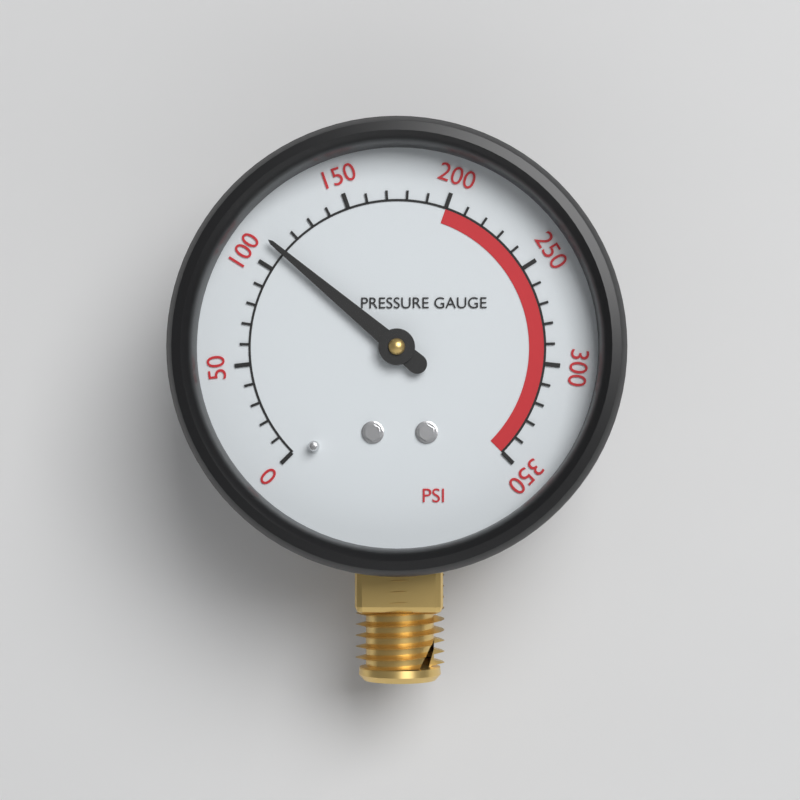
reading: 110 psi
